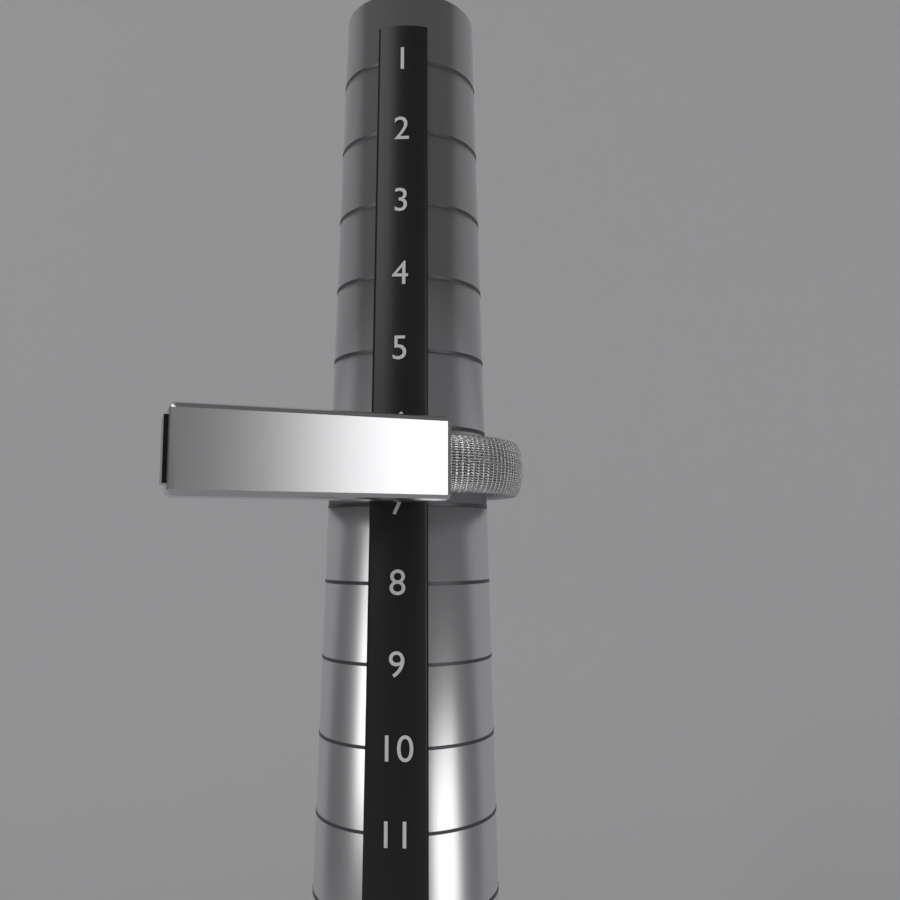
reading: 7 (no unit)
